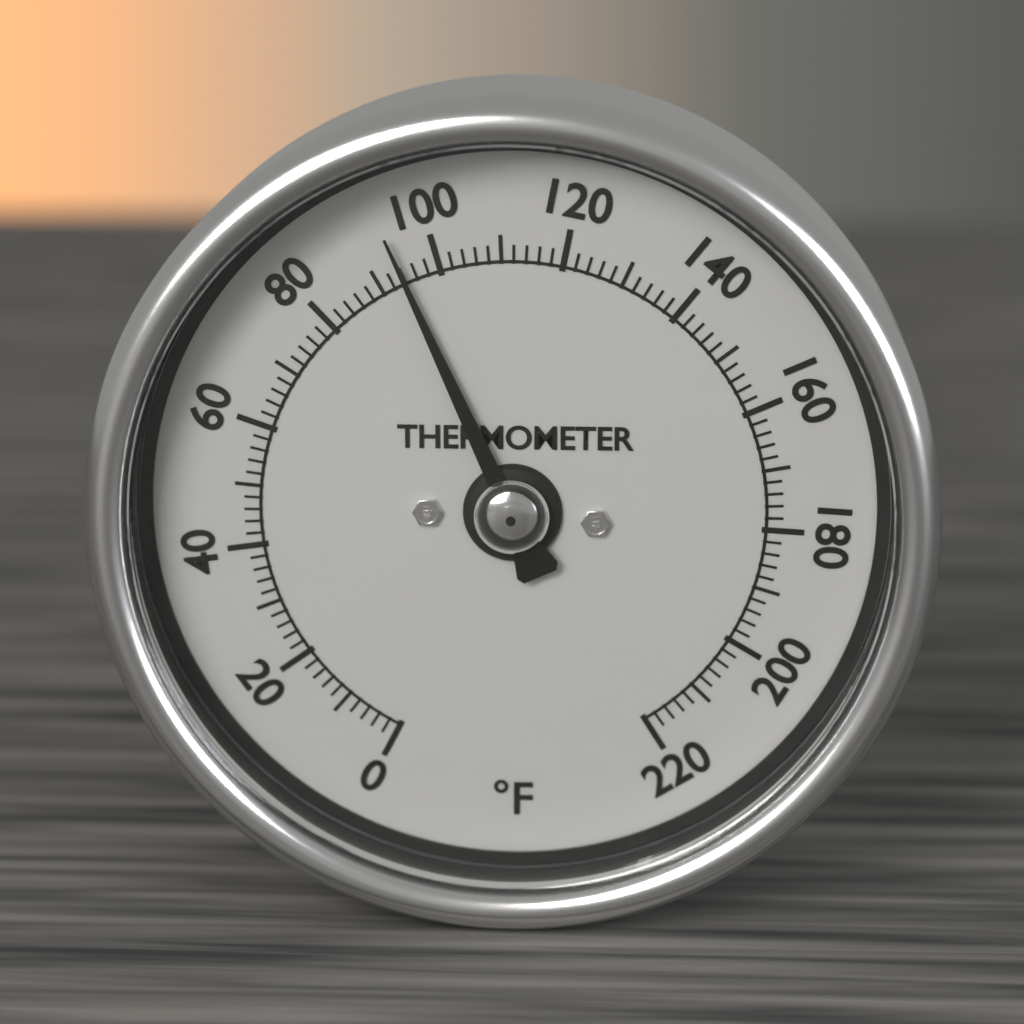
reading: 94 °F
